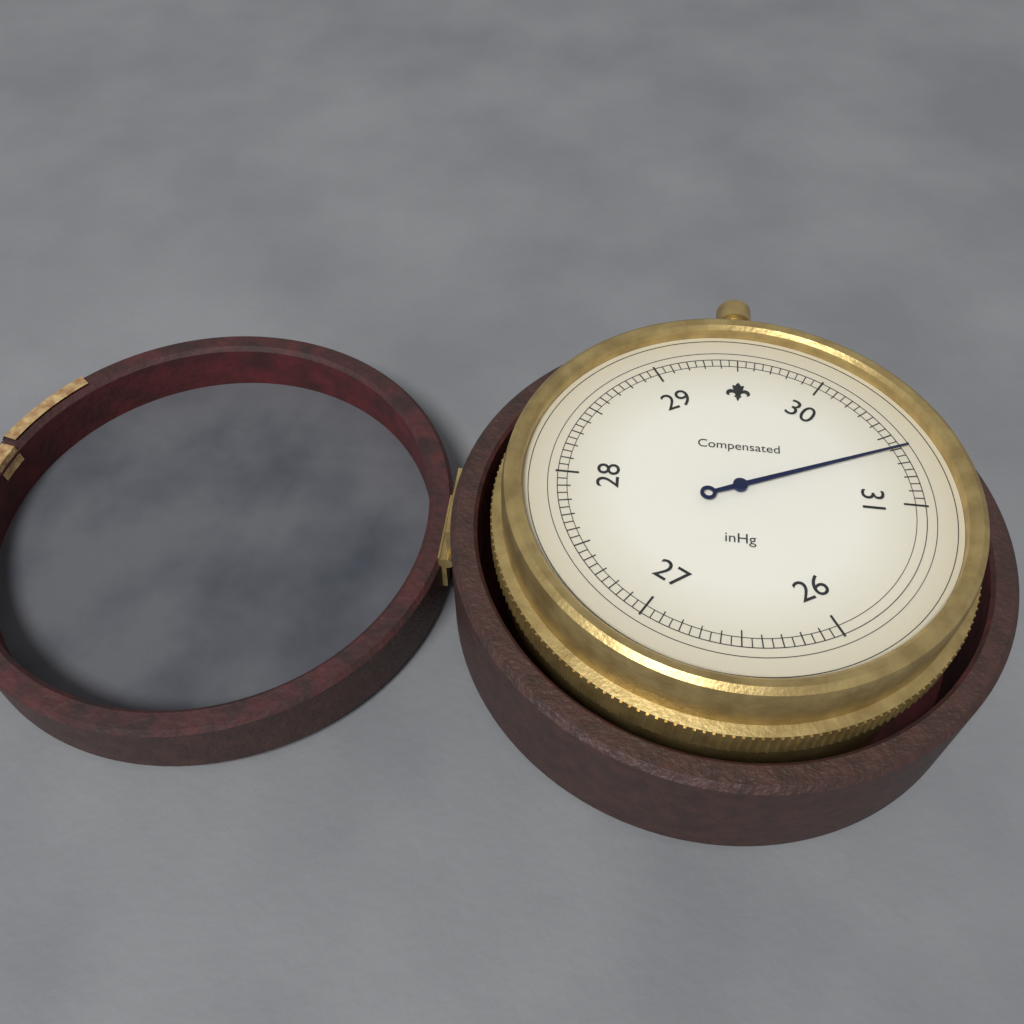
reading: 30.60 inHg
